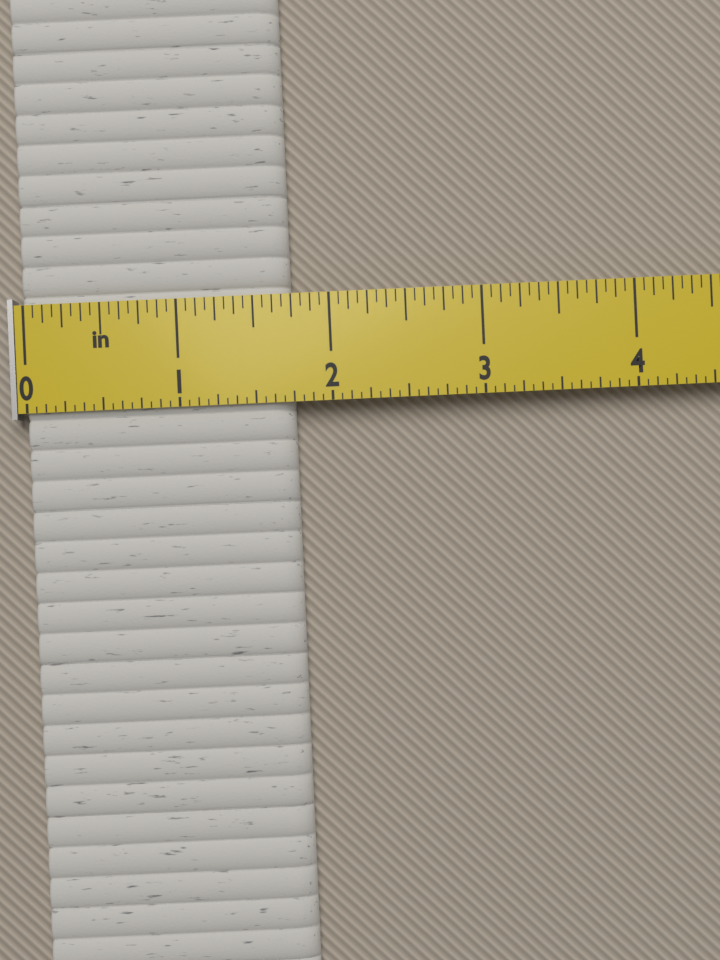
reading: 1.7500 in
